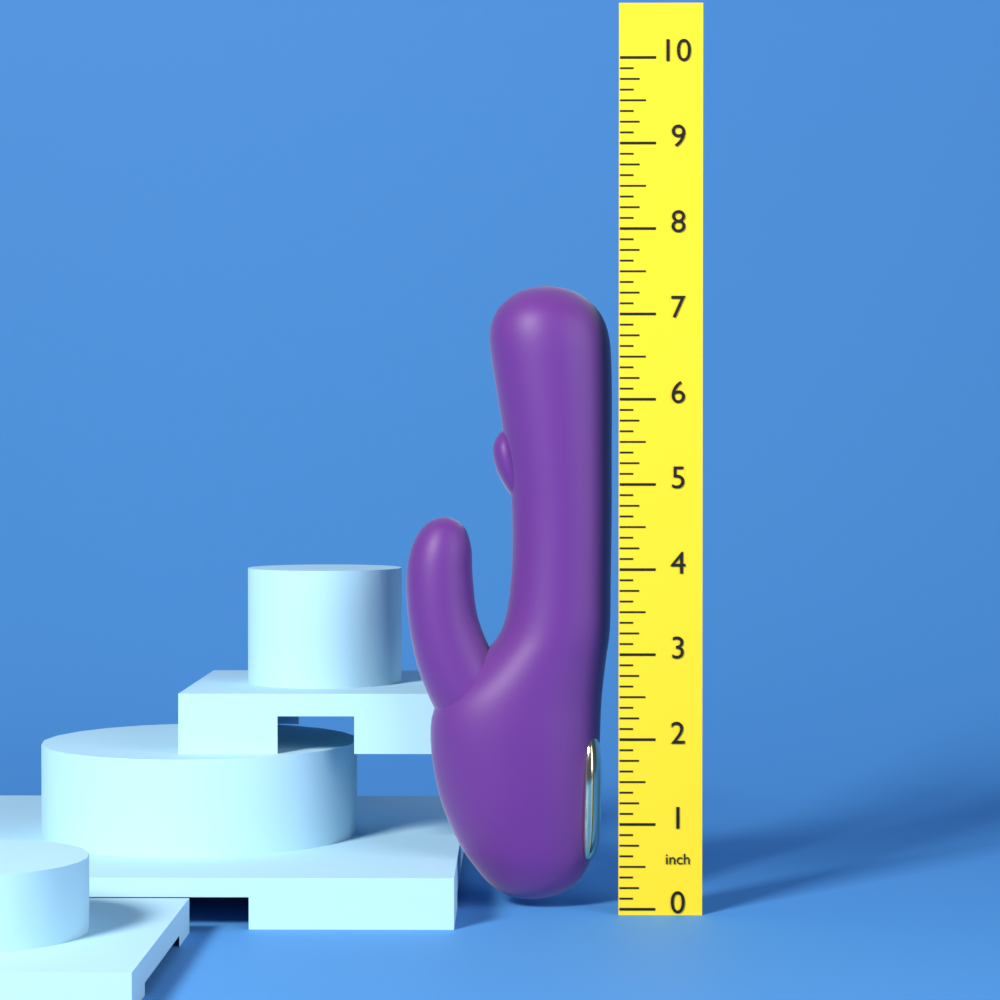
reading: 7.375 inch
